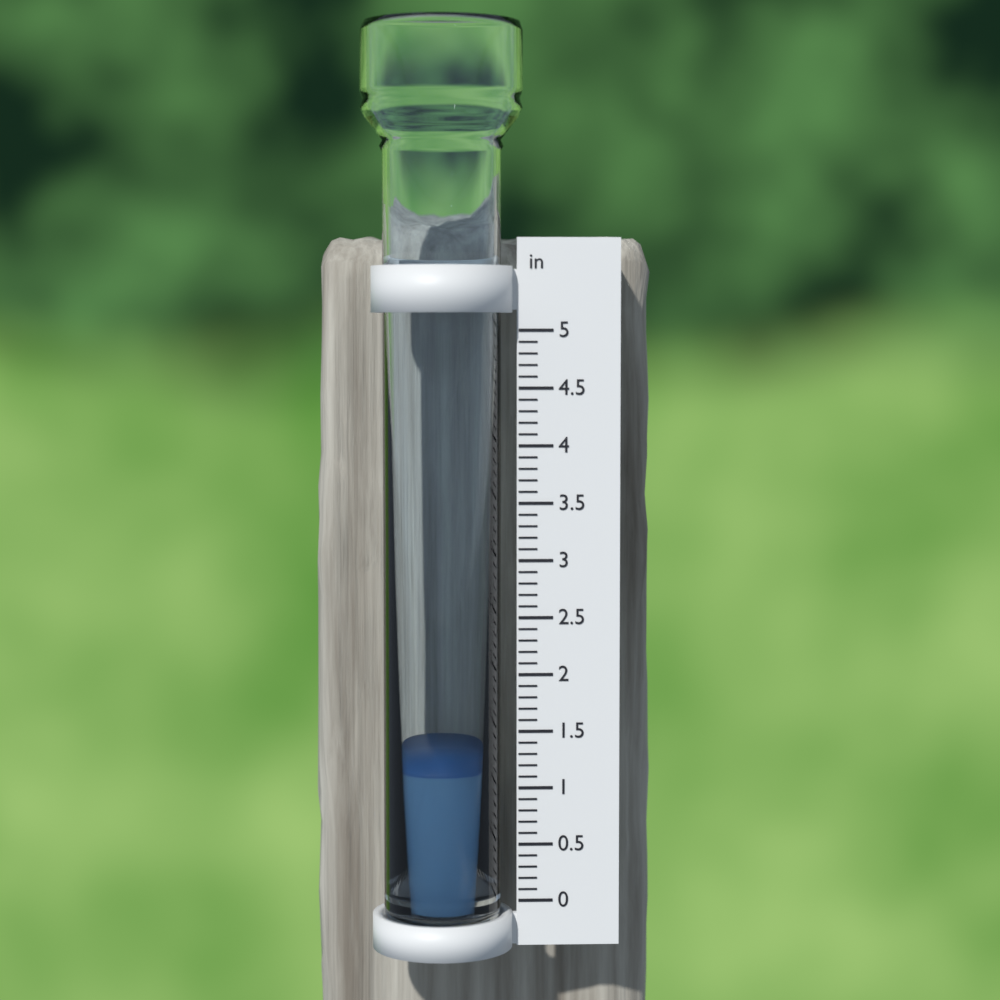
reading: 1.2 in
